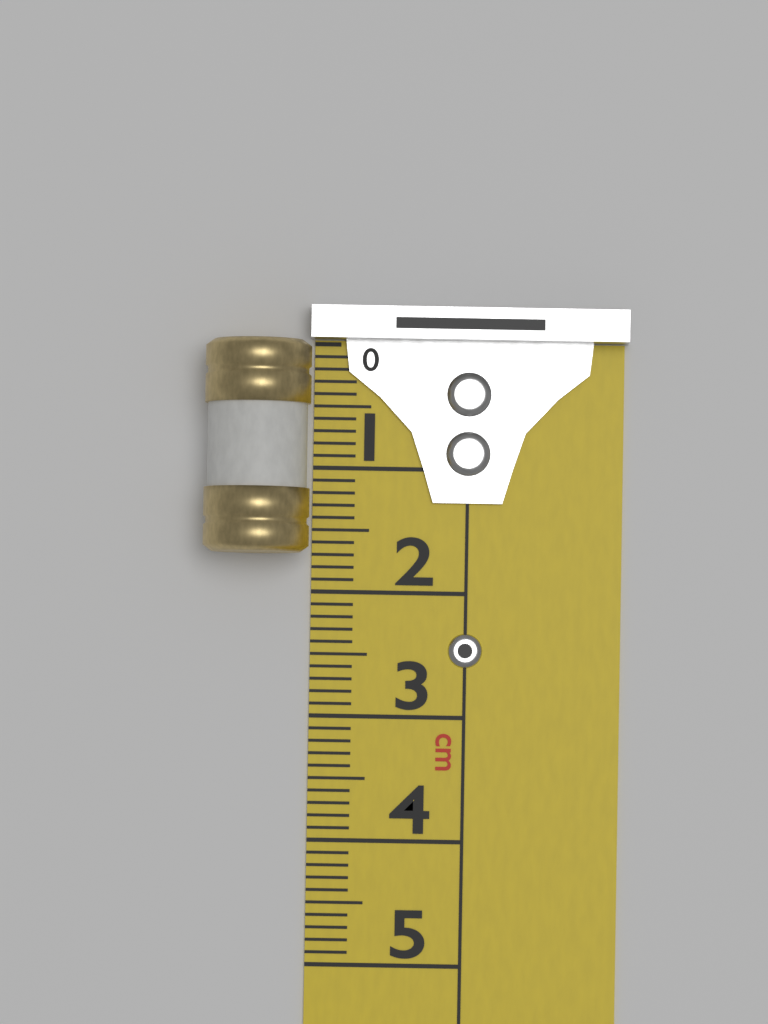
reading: 1.7 cm
